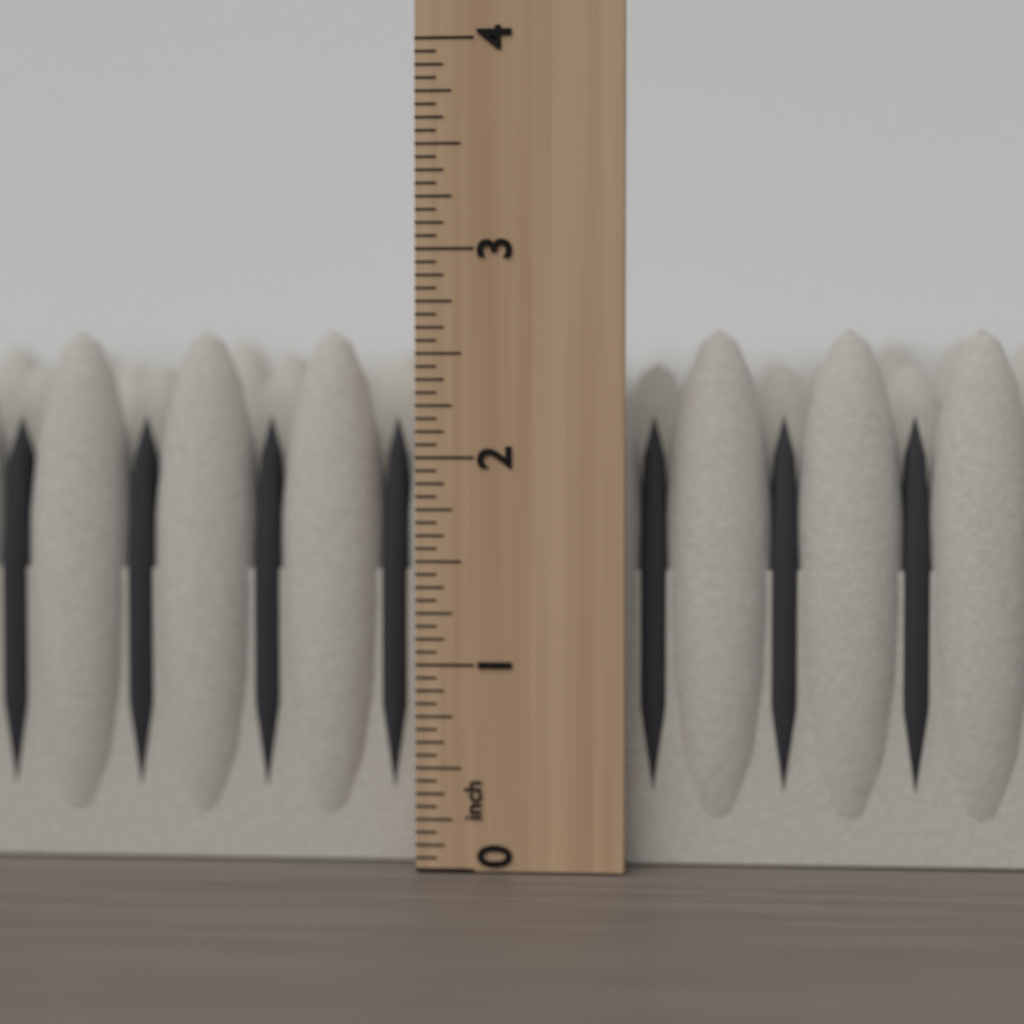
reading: 2.6250 inch
